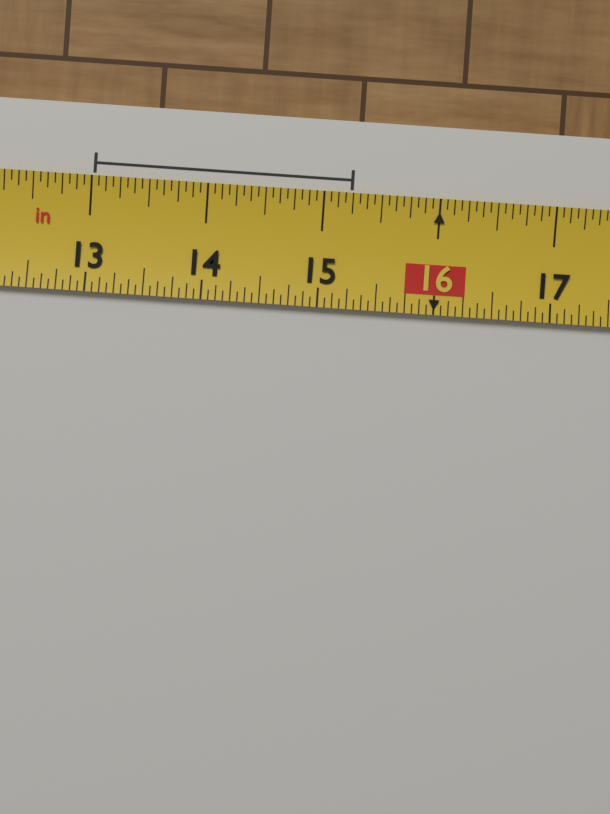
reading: 15.2500 in
